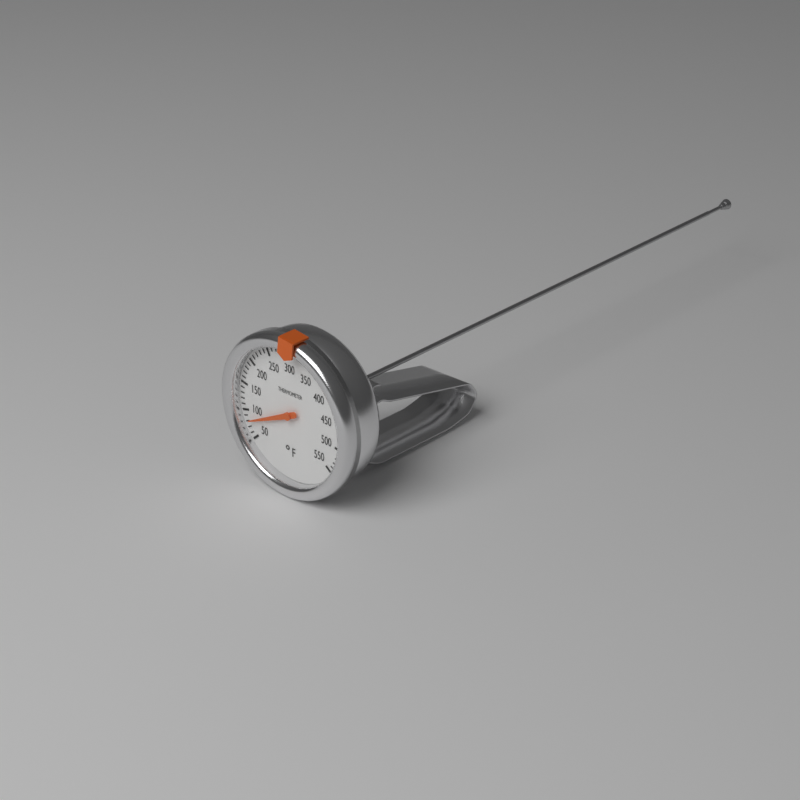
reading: 80 °F
